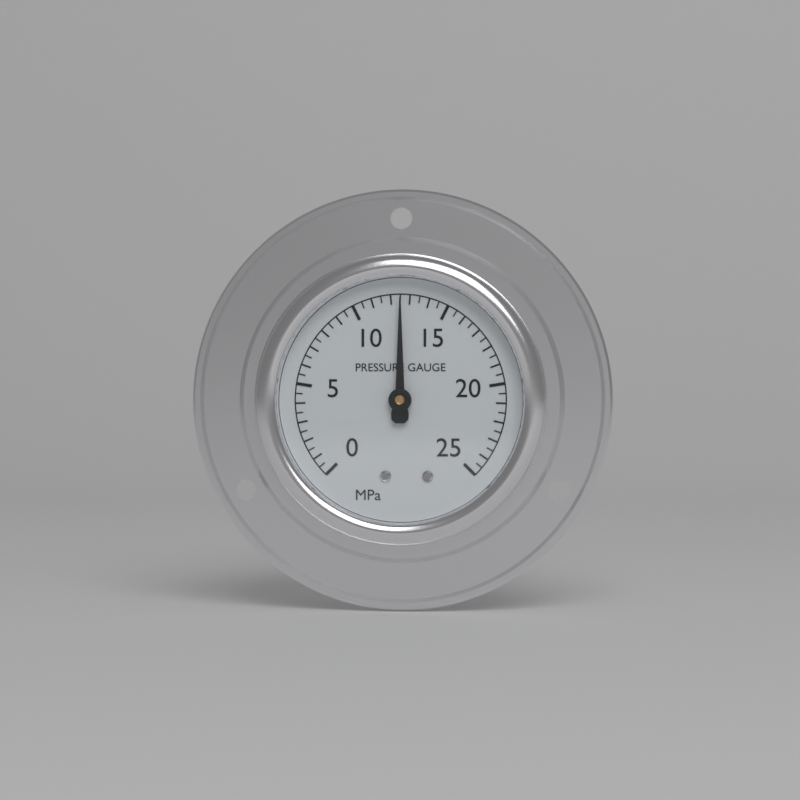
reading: 12.5 MPa
